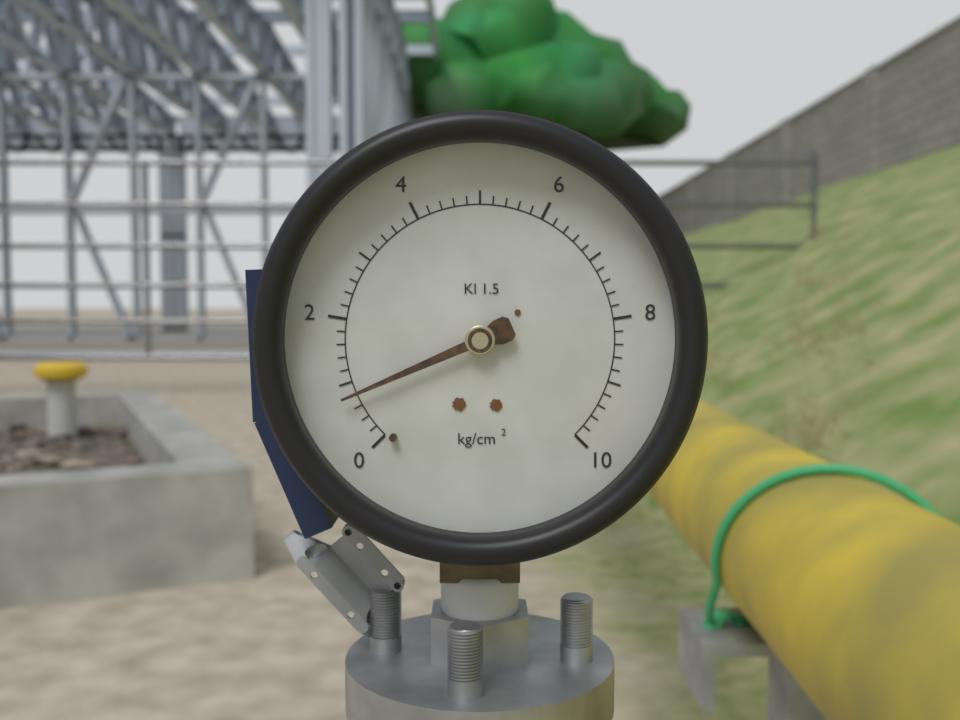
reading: 0.8 kg/cm²
